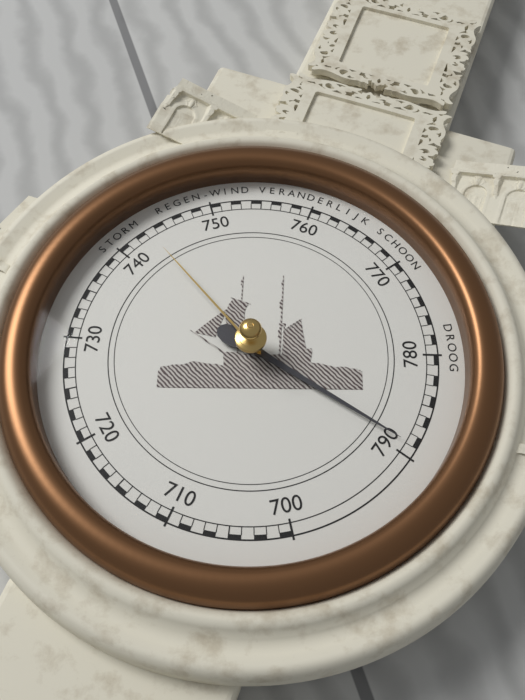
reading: 789 mmHg
